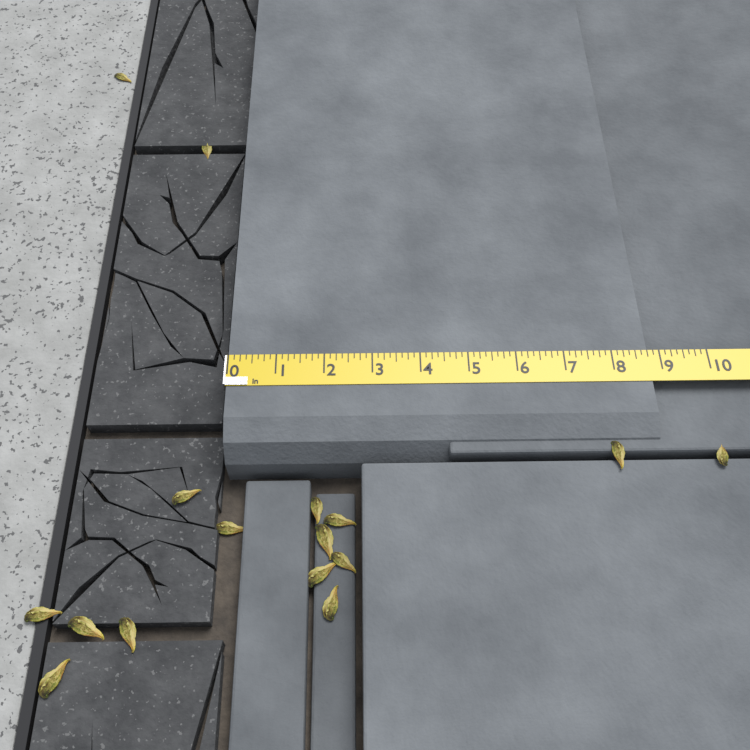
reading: 8.750 in
